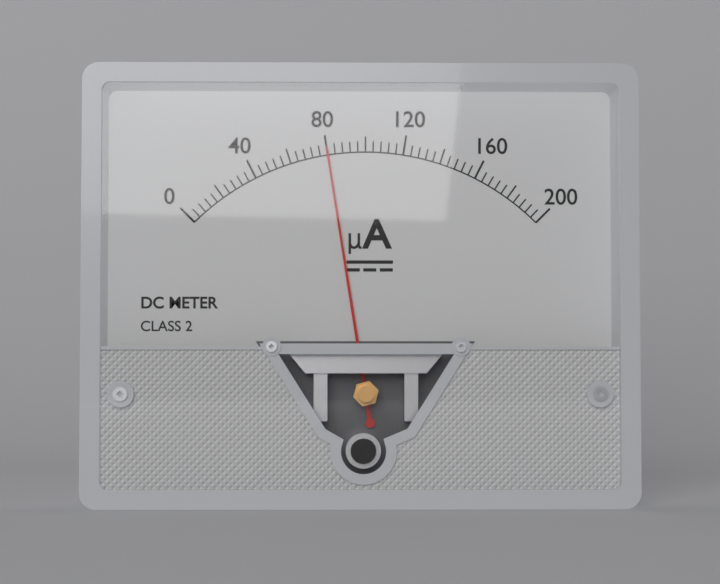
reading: 80 µA
